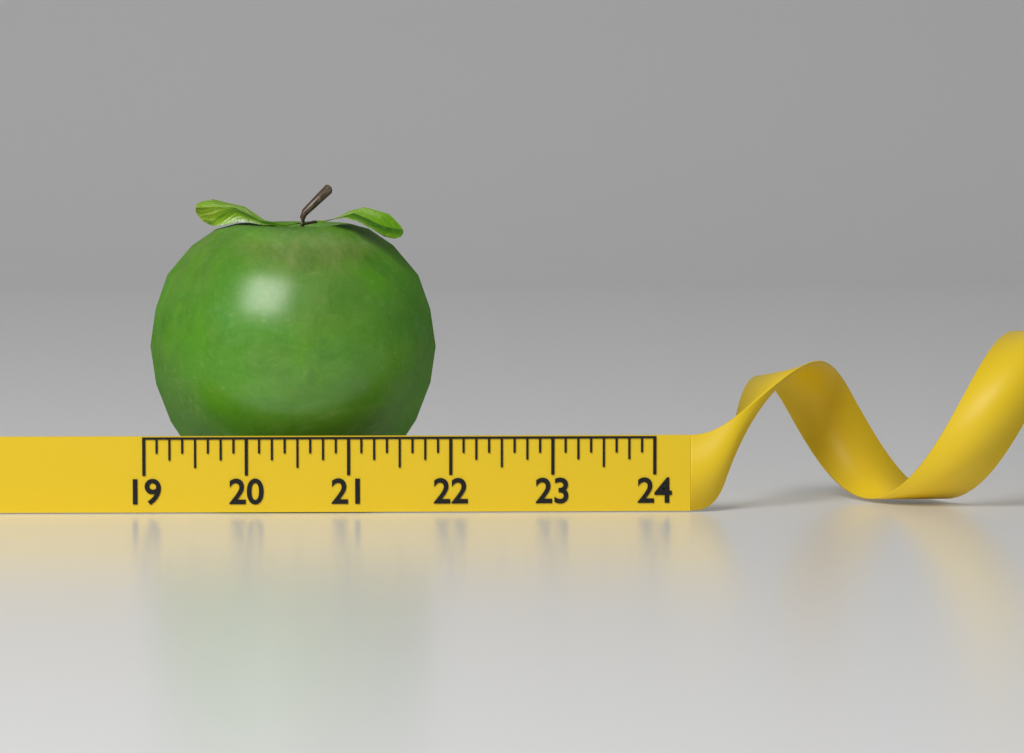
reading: 21.875 (no unit)
